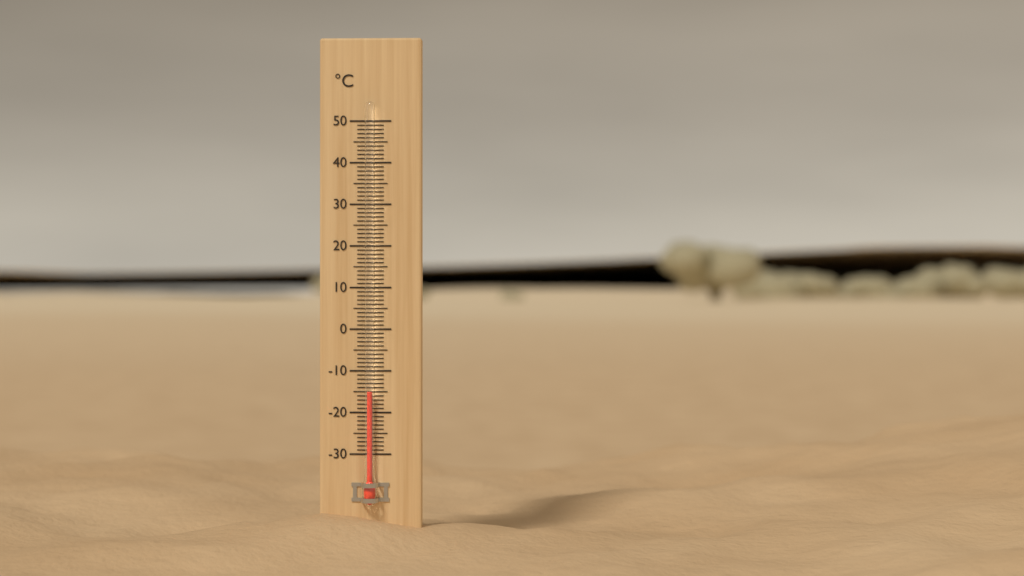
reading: -15 °C
